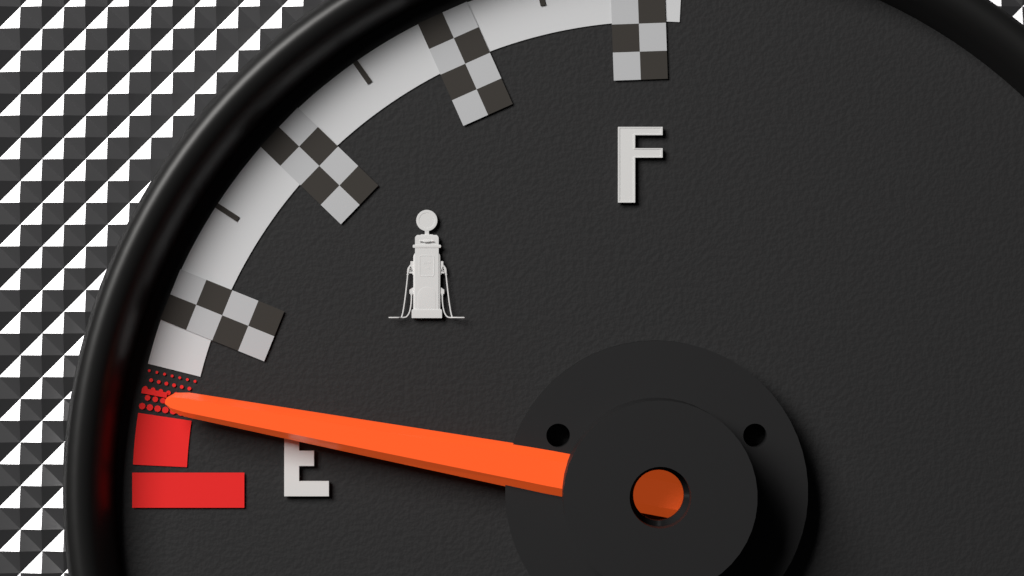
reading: 0.120 (no unit)
